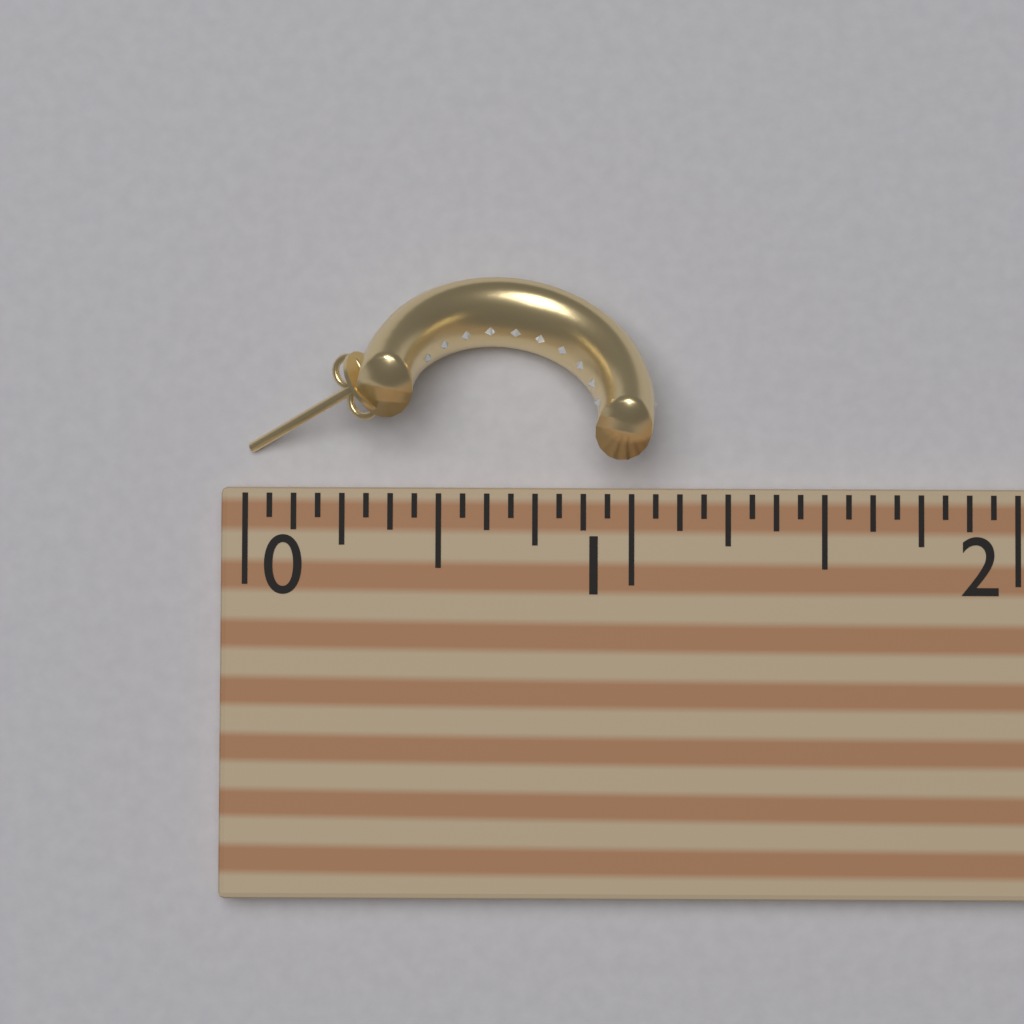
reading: 1.0625 (no unit)
